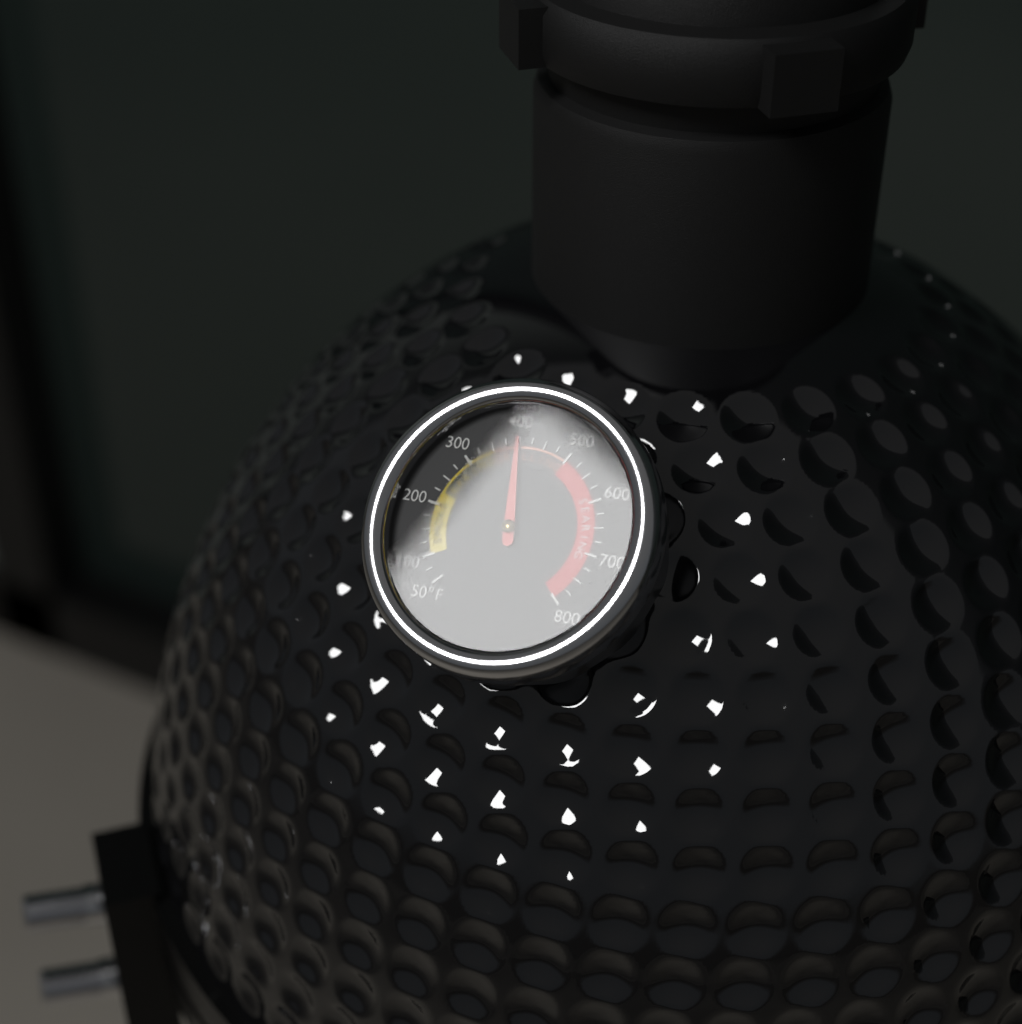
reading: 400 °F
